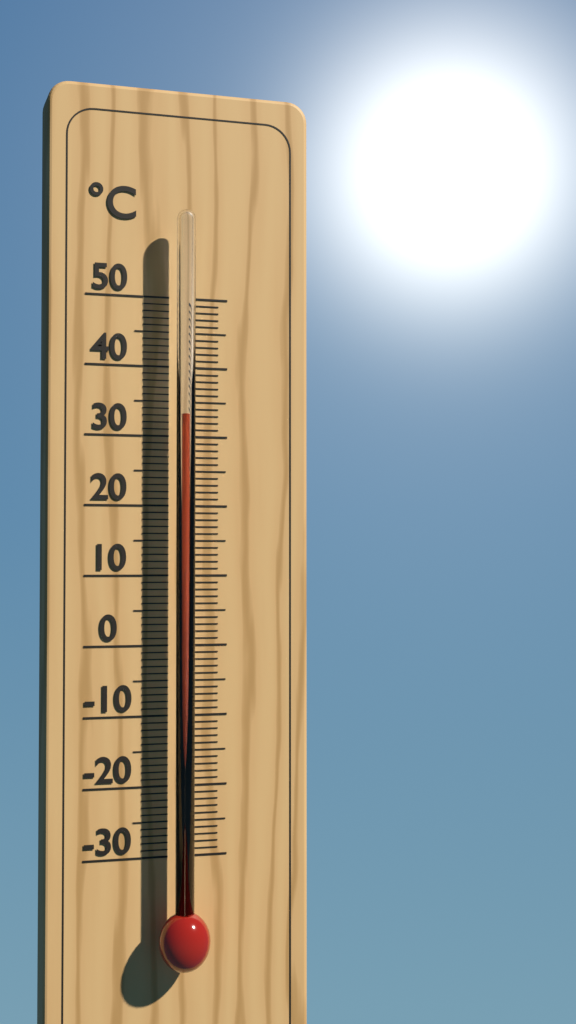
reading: 33 °C
